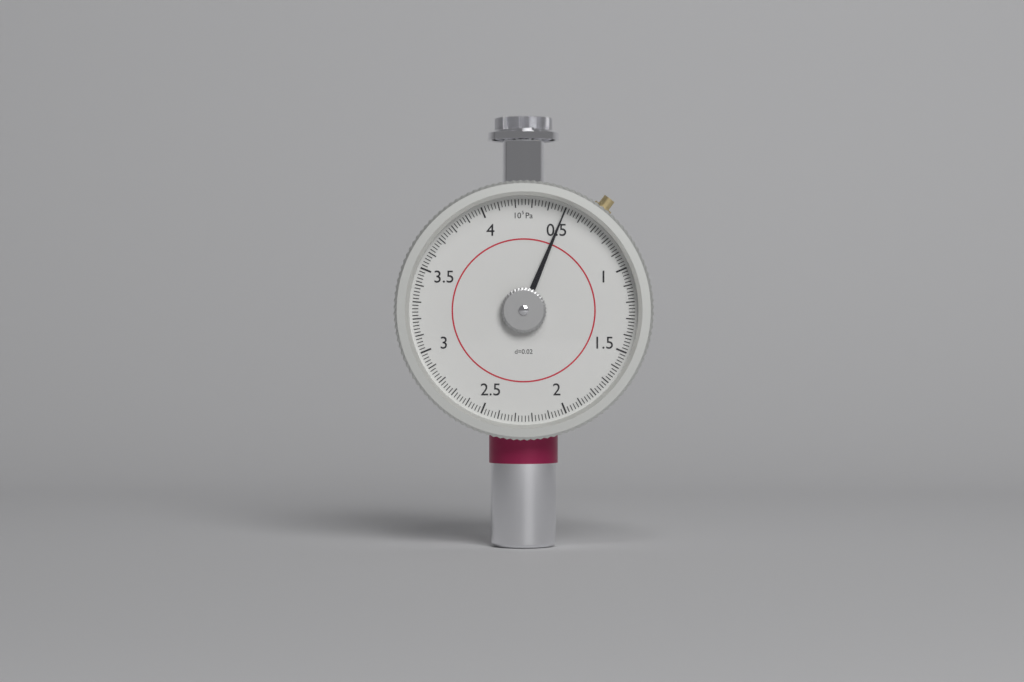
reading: 50000 Pa
